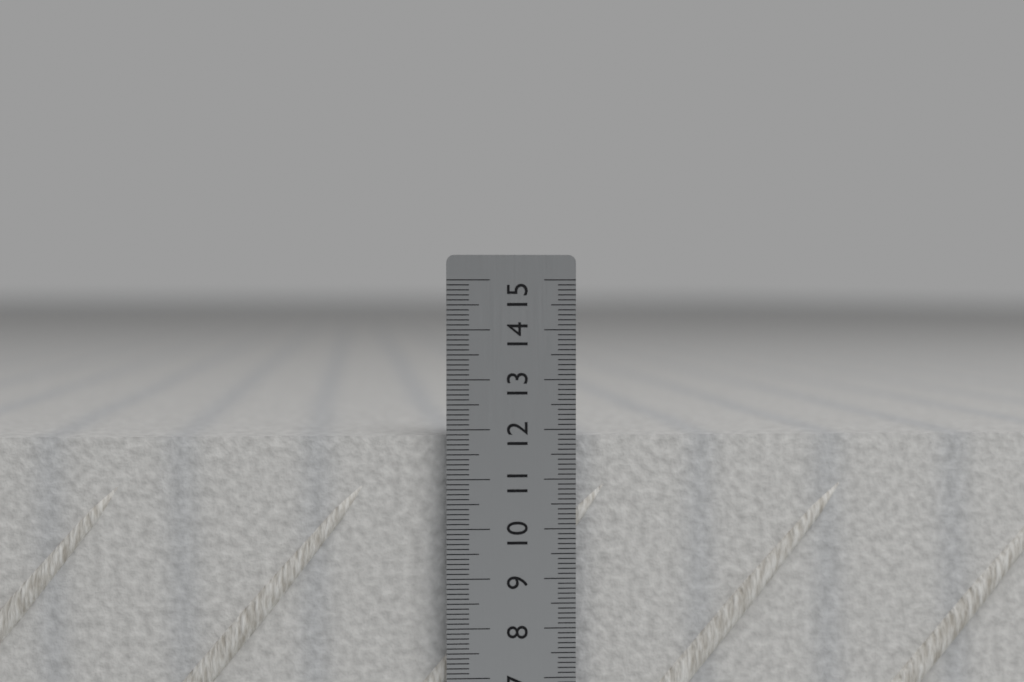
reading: 11.9 cm
